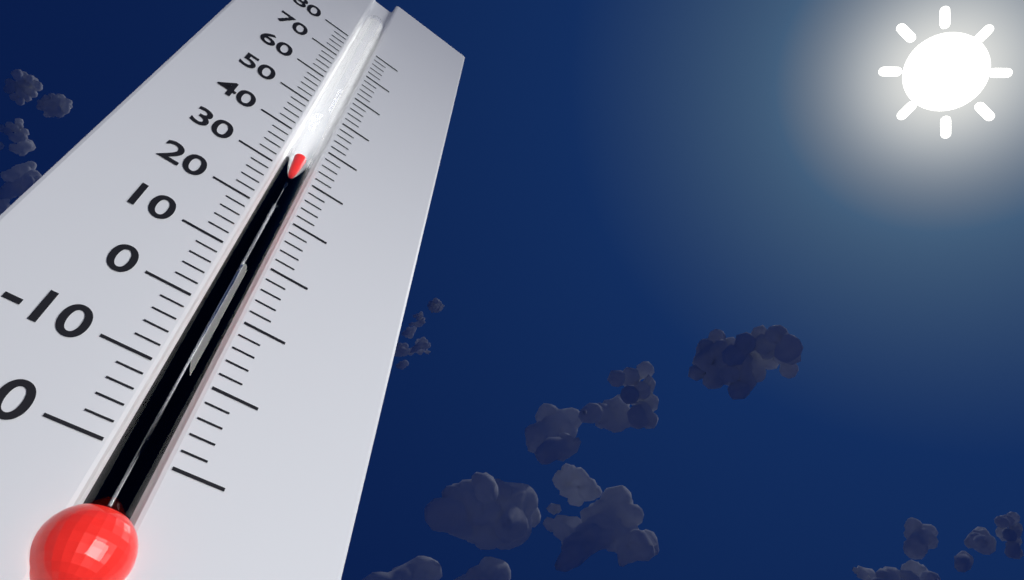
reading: 34 (no unit)
